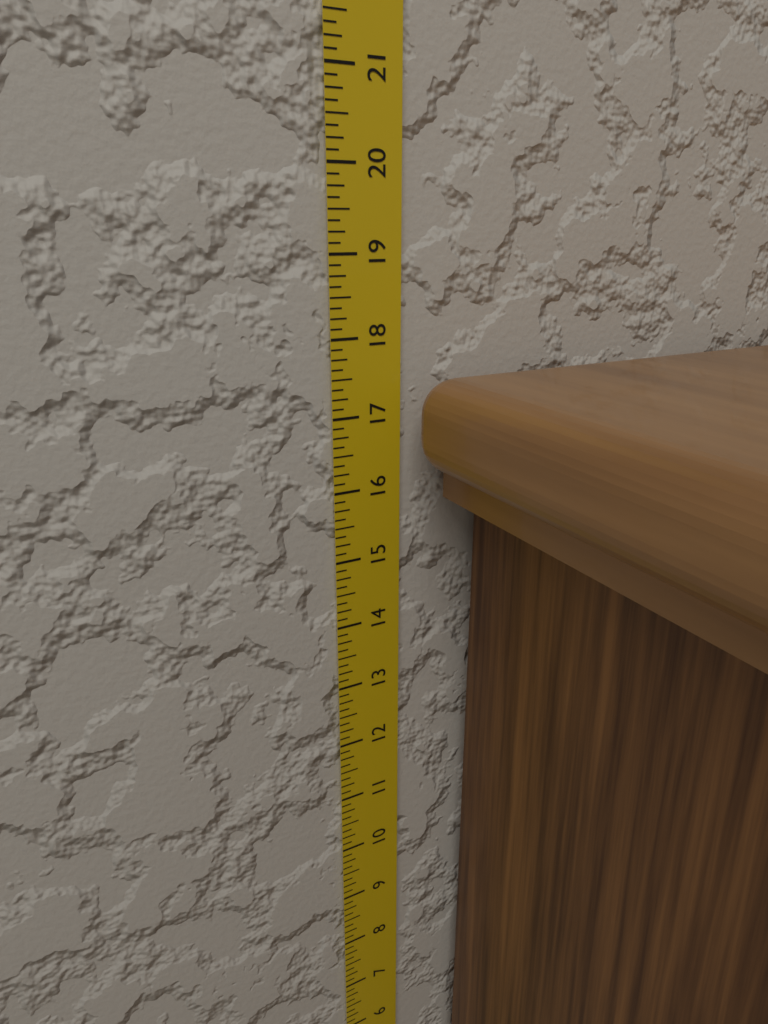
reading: 17.500 in
